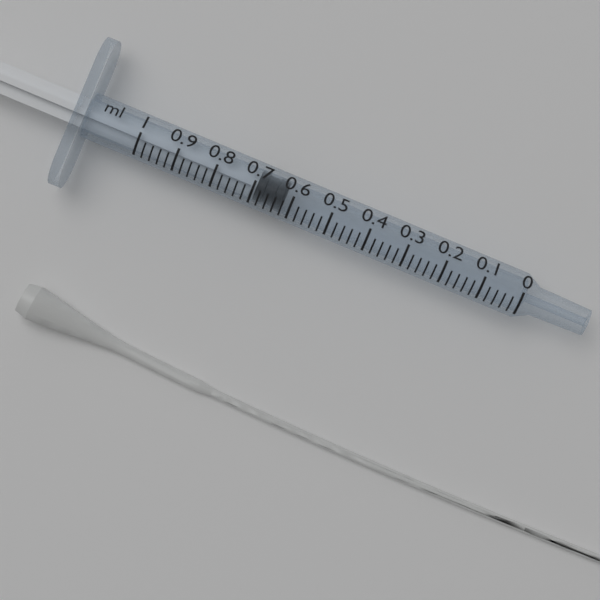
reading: 0.62 ml
